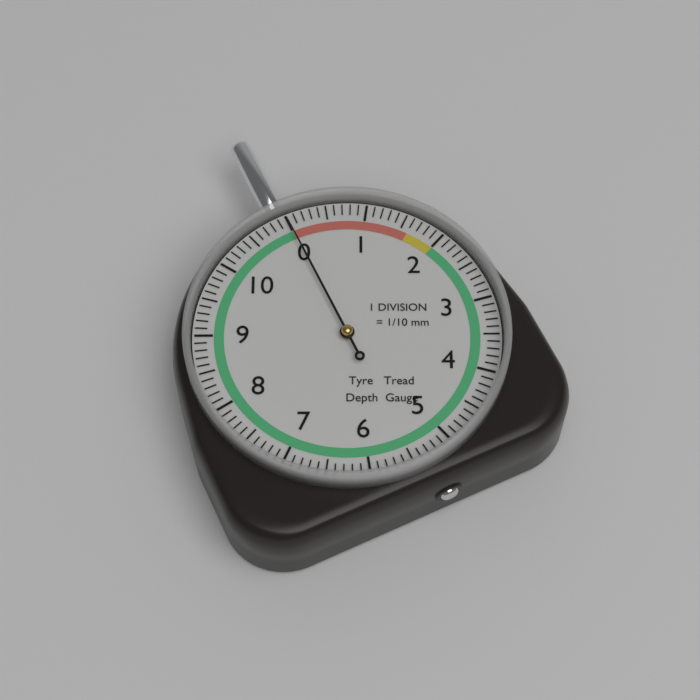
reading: 0.0 mm
